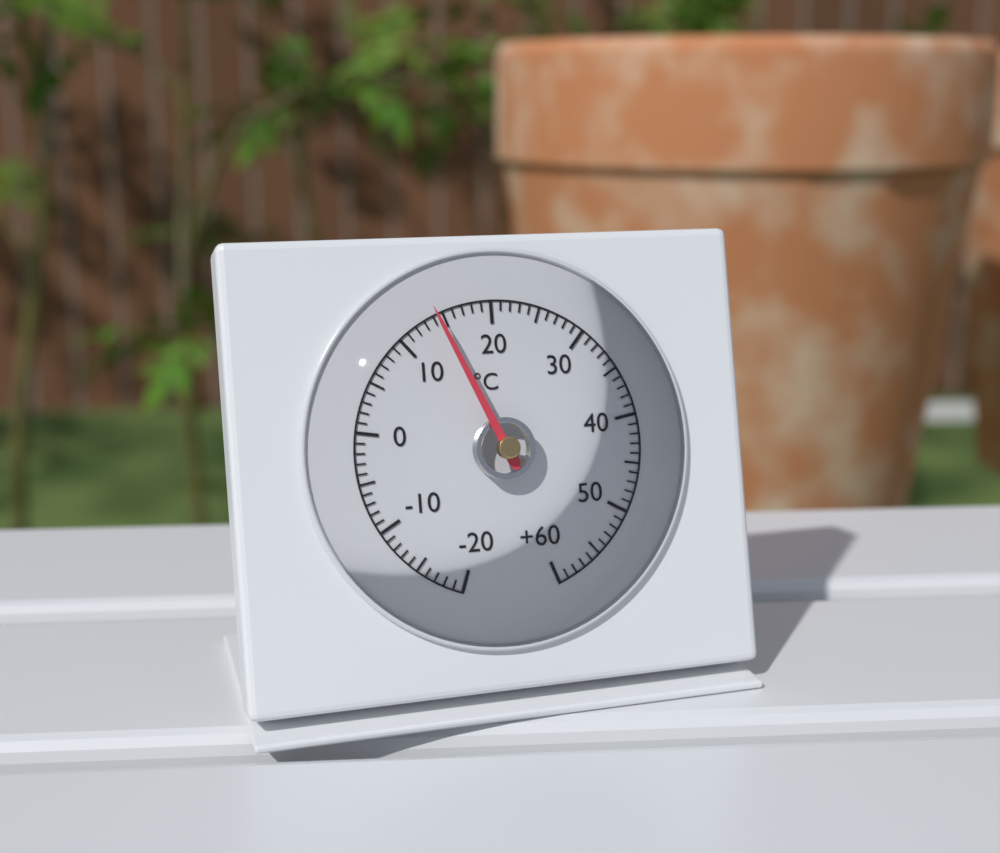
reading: 14 °C
